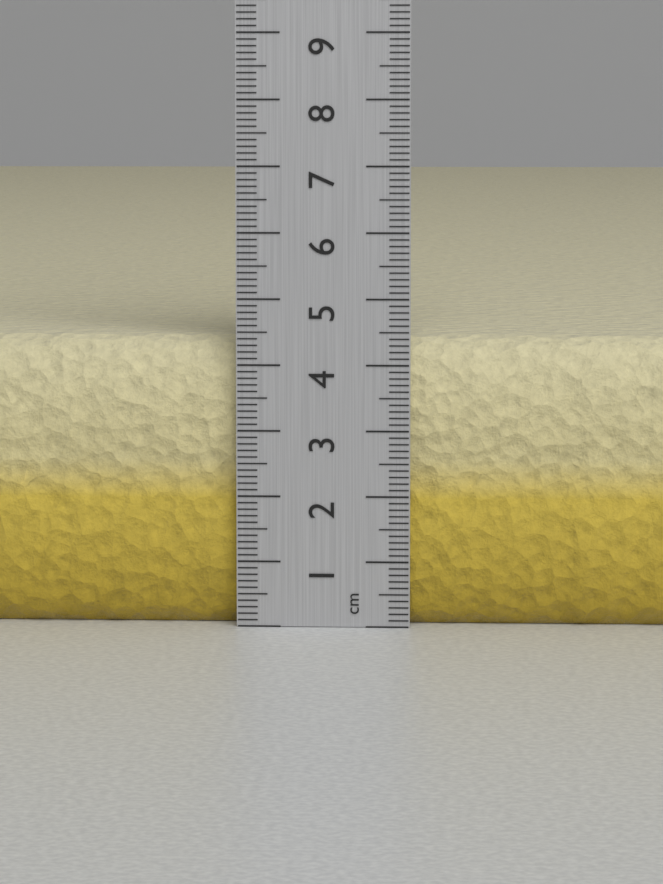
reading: 4.4 cm
